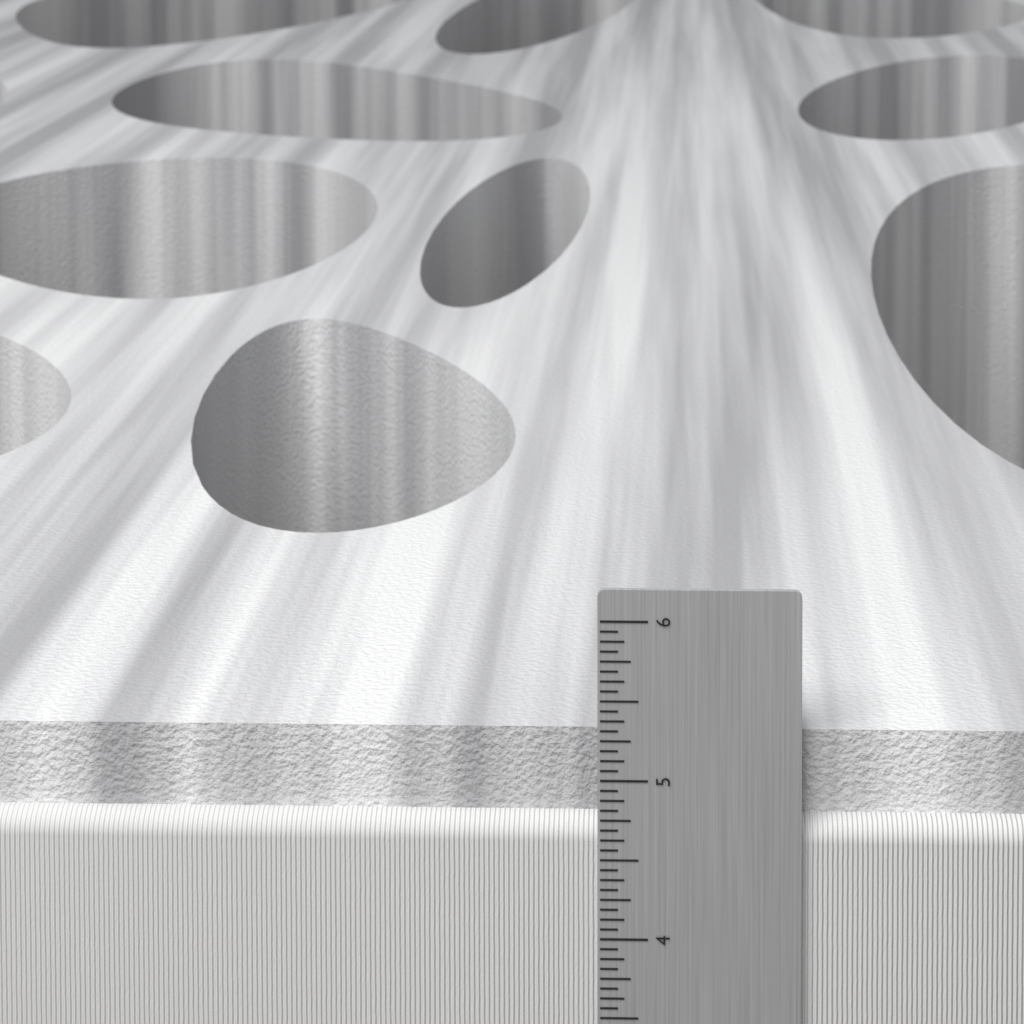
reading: 5.2500 in
